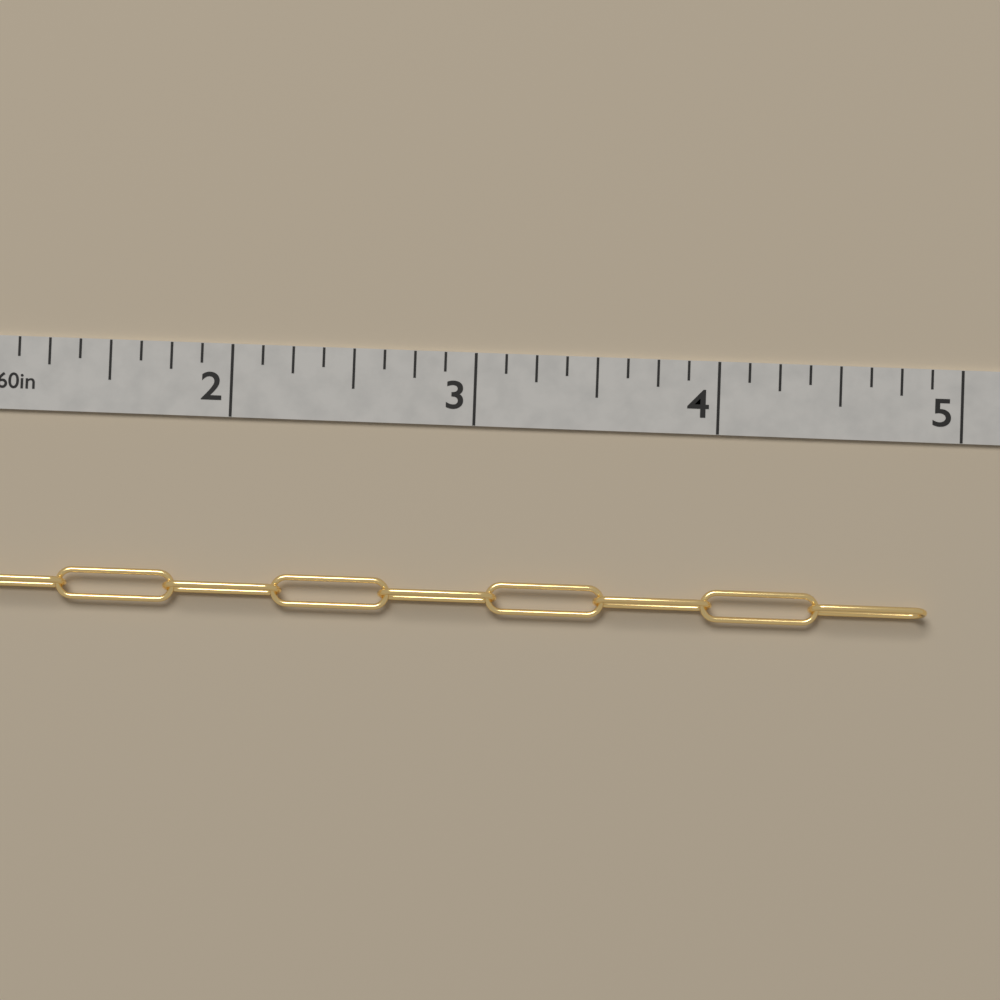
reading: 4.875 in
